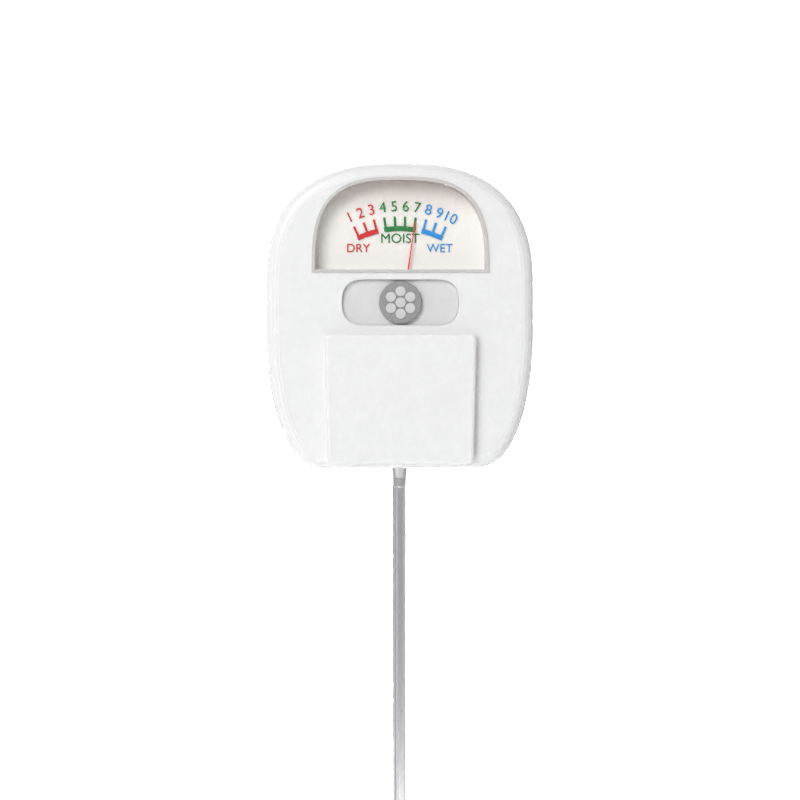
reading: 7 (no unit)
